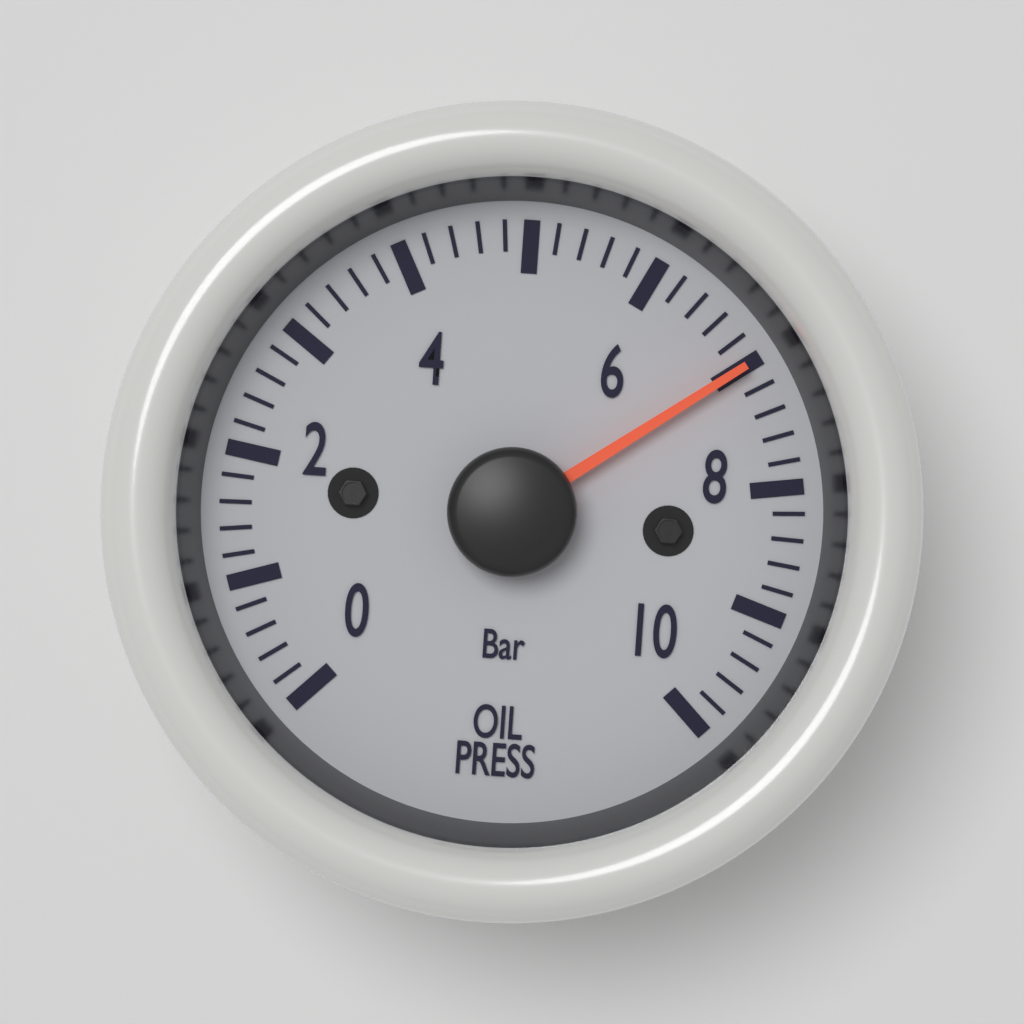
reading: 7.0 bar
